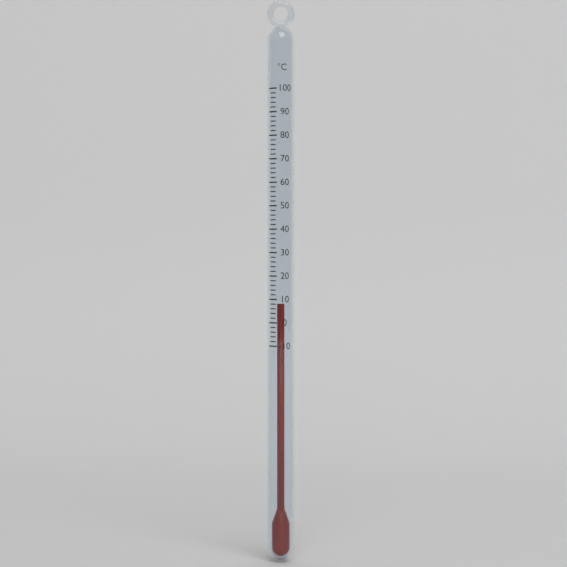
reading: 8 °C
